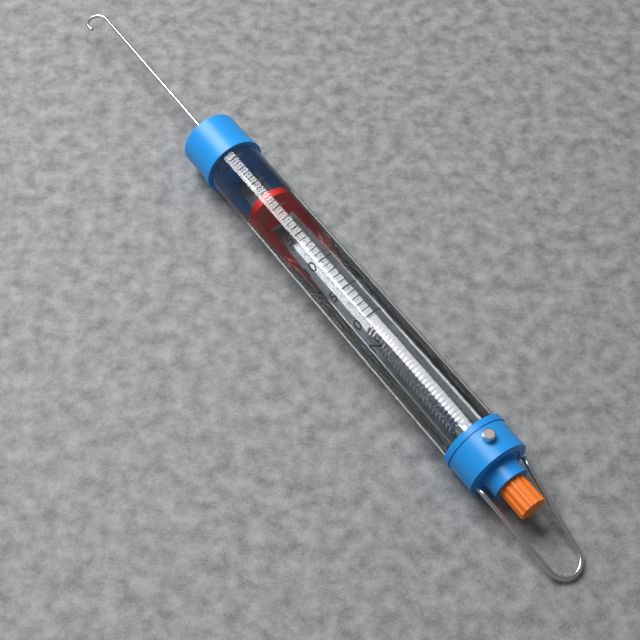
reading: 22 N
